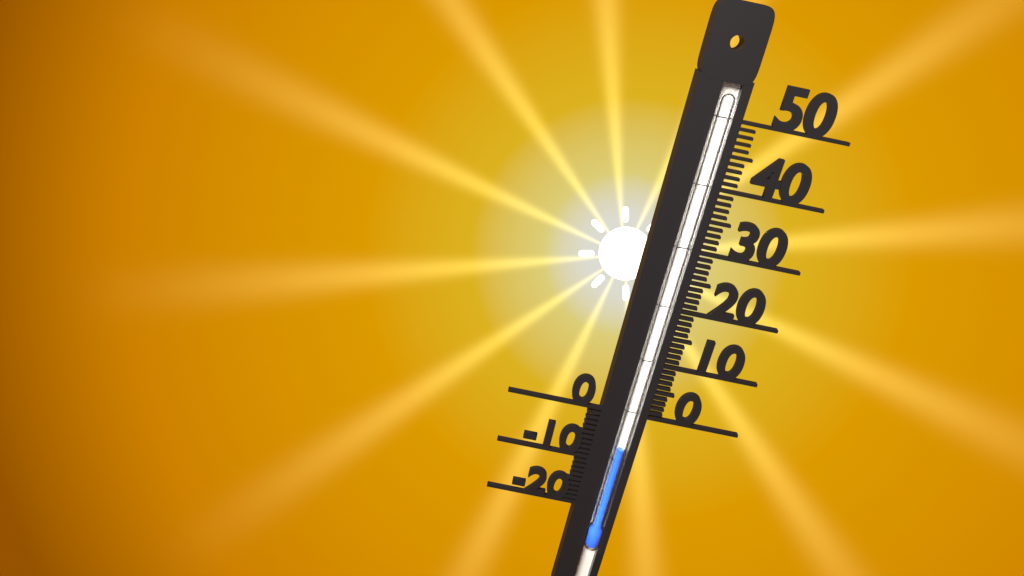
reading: -7 (no unit)
